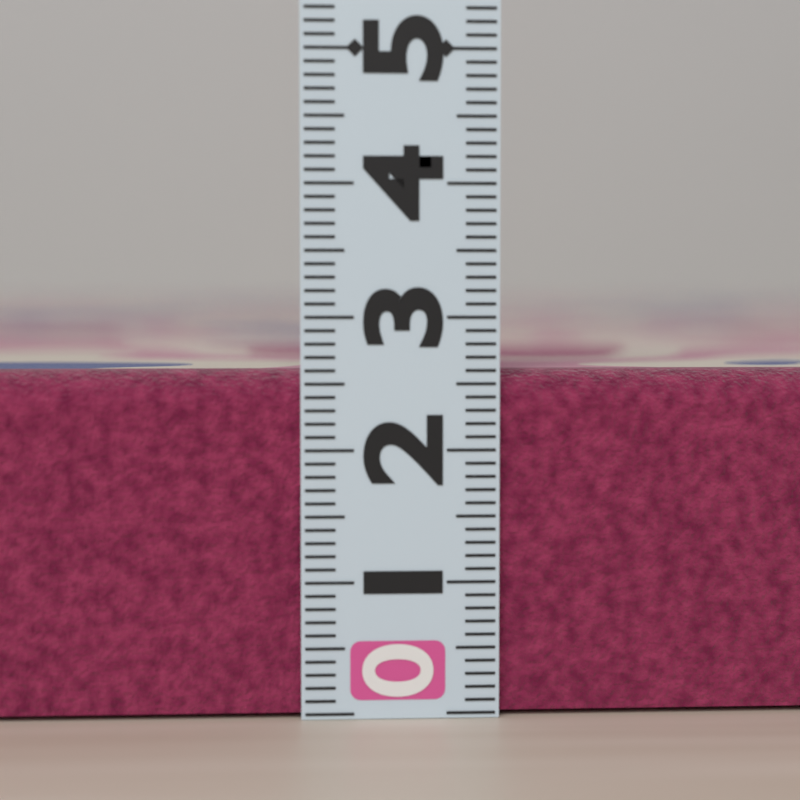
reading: 2.6 (no unit)
